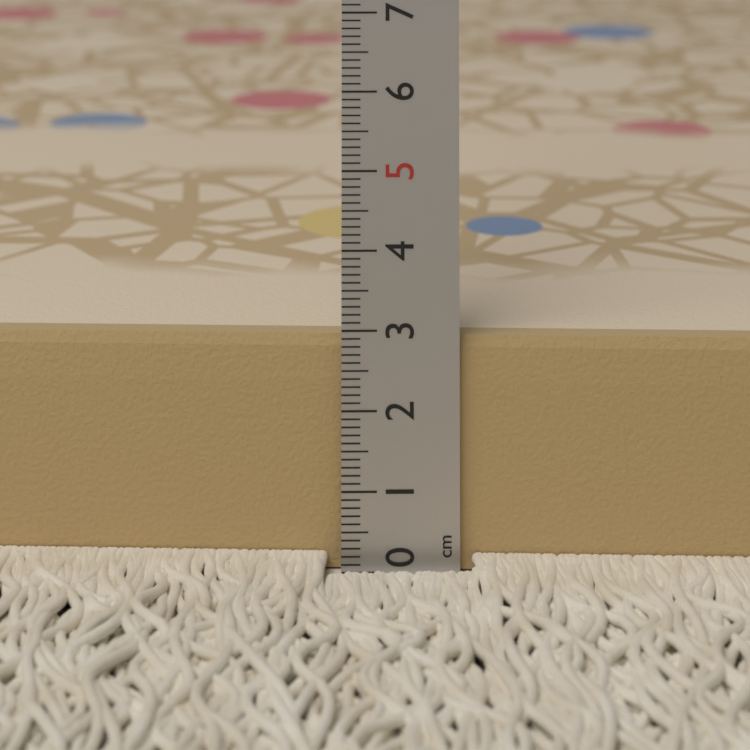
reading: 2.9 cm
